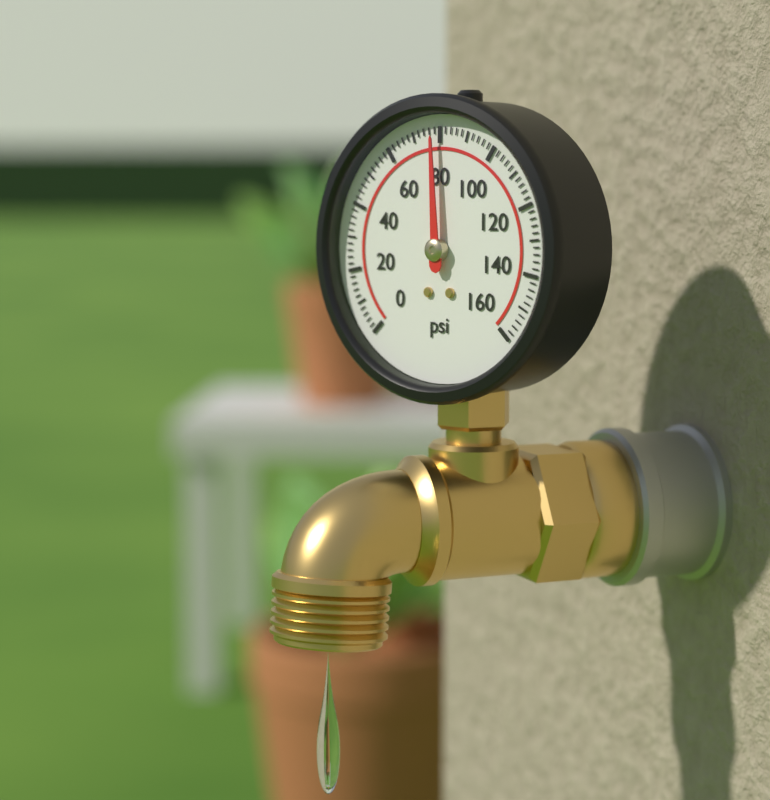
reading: 78 psi
